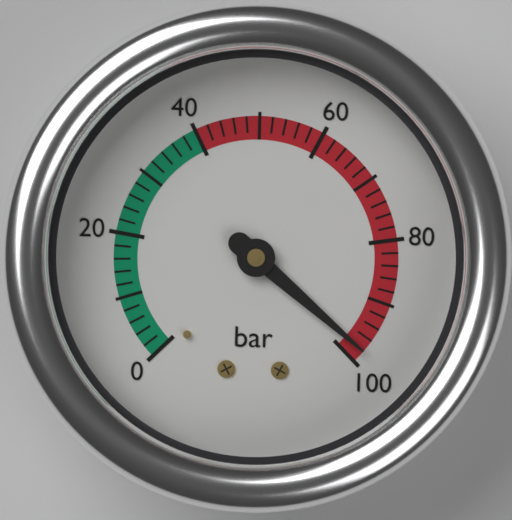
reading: 98 bar
